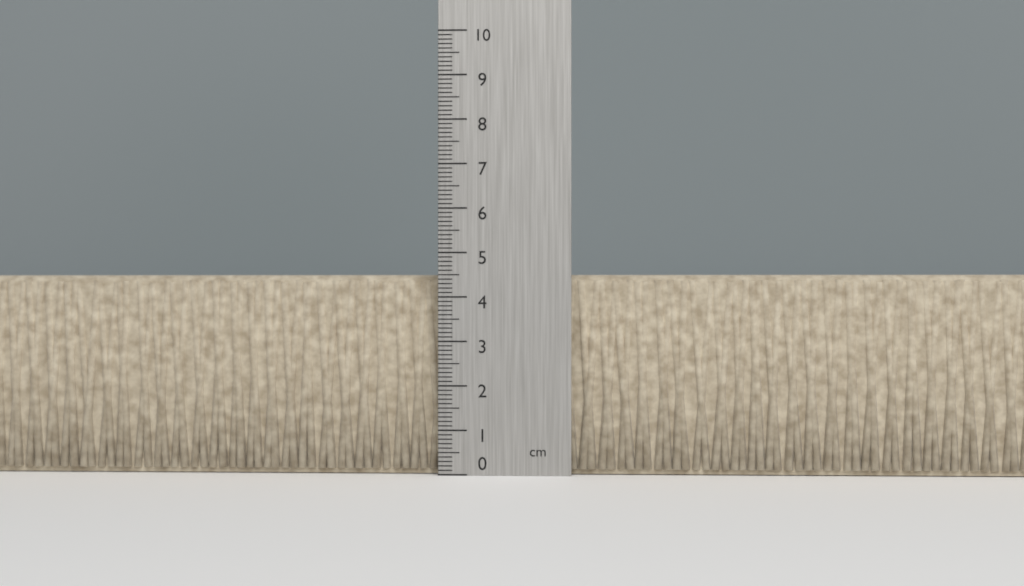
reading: 4.5 cm
